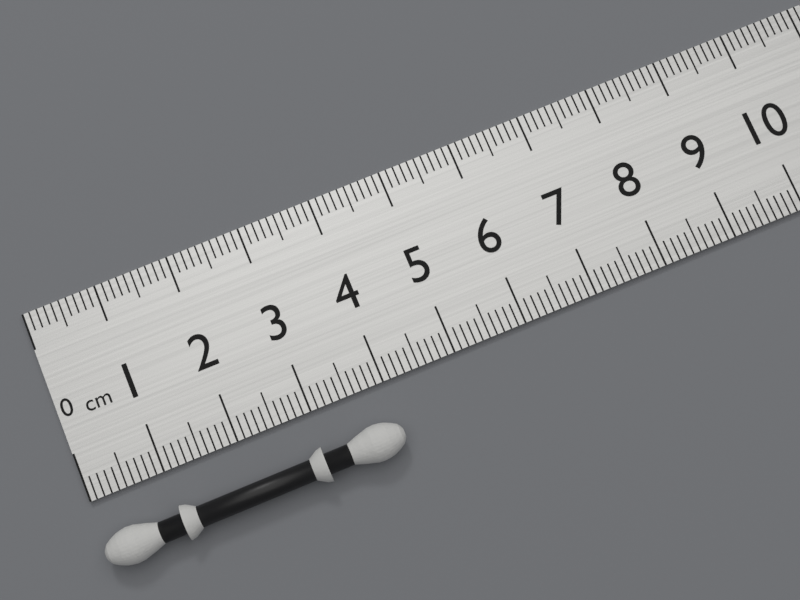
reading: 4.0 cm
